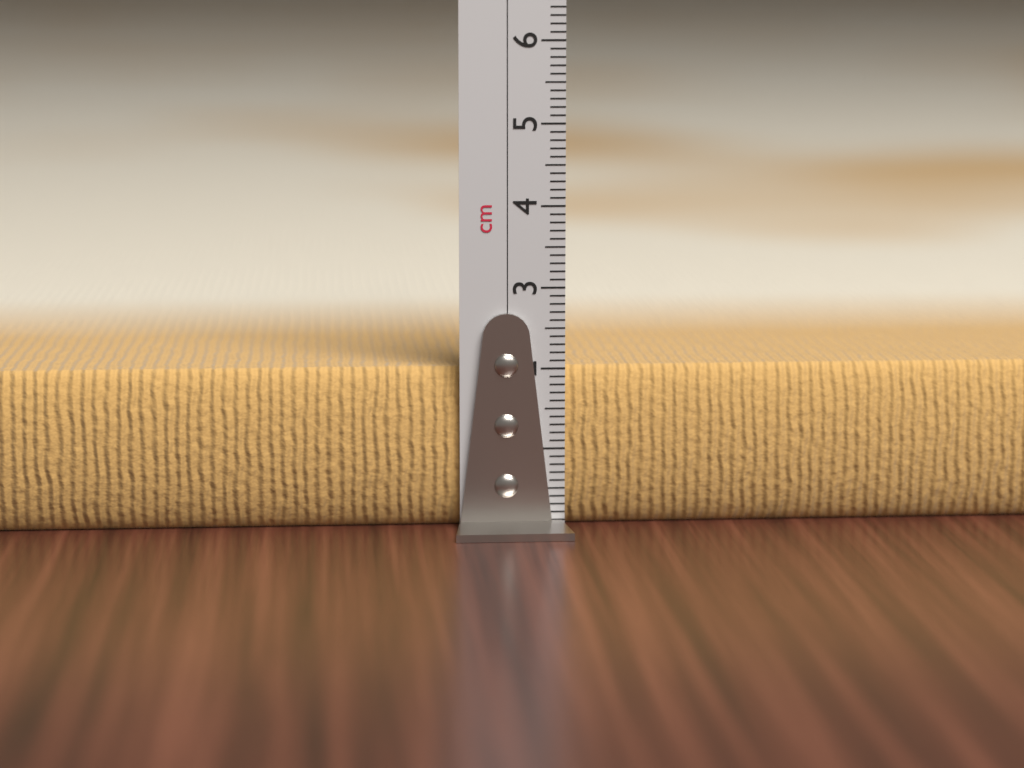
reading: 2.0 cm
